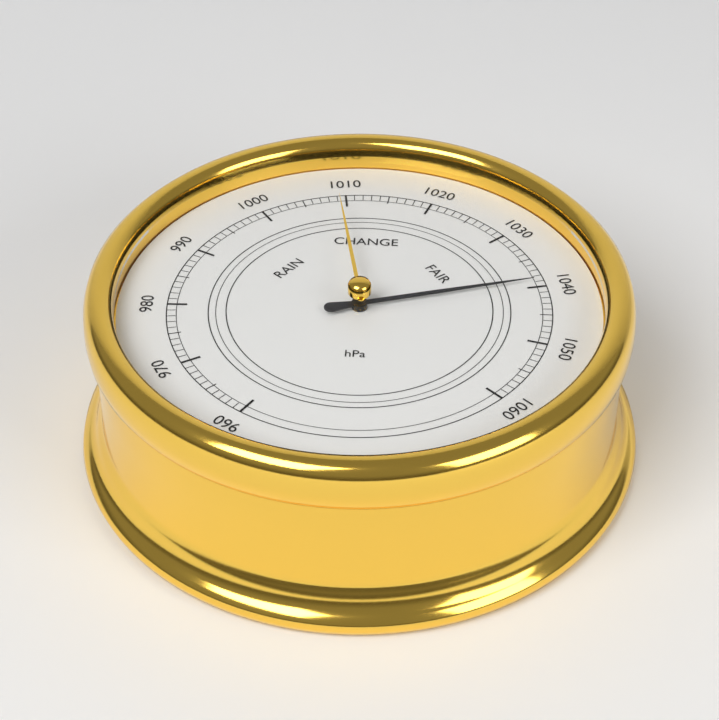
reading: 1039 hPa
